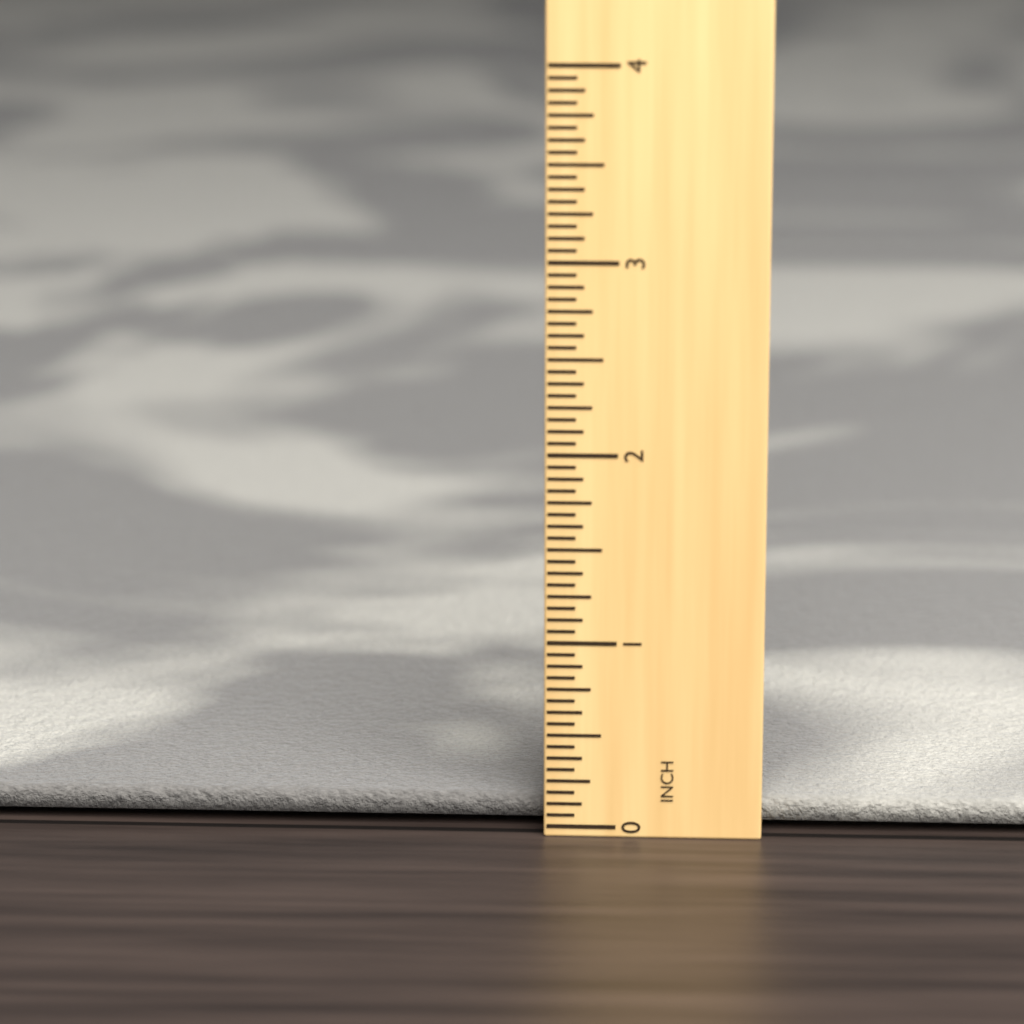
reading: 0.1250 in
